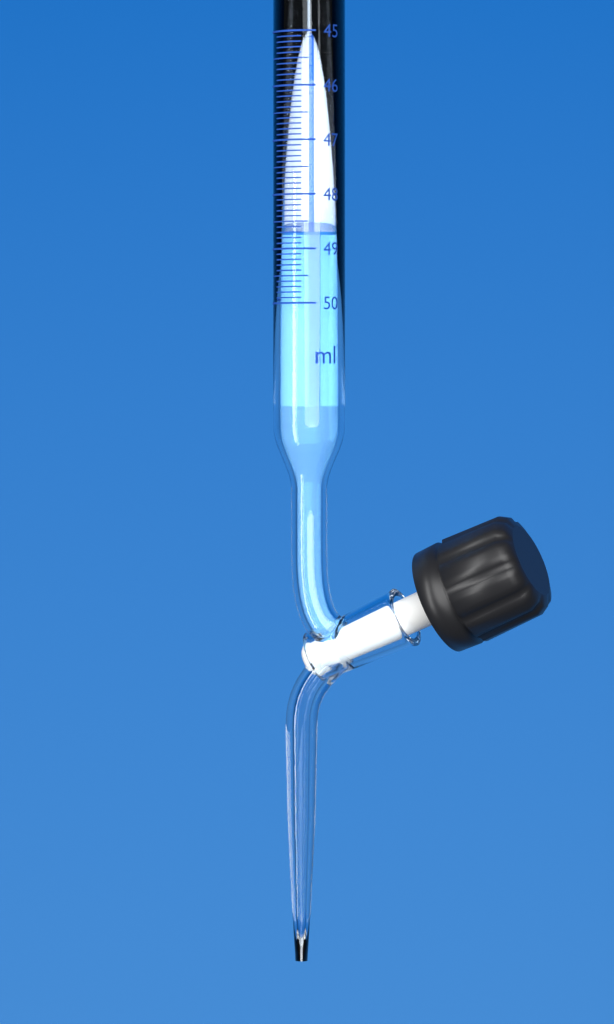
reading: 48.7 ml
